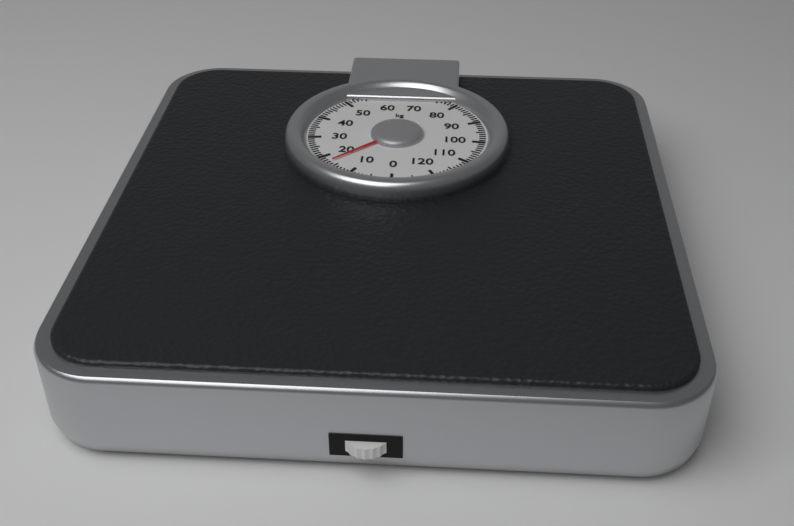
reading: 17 kg
